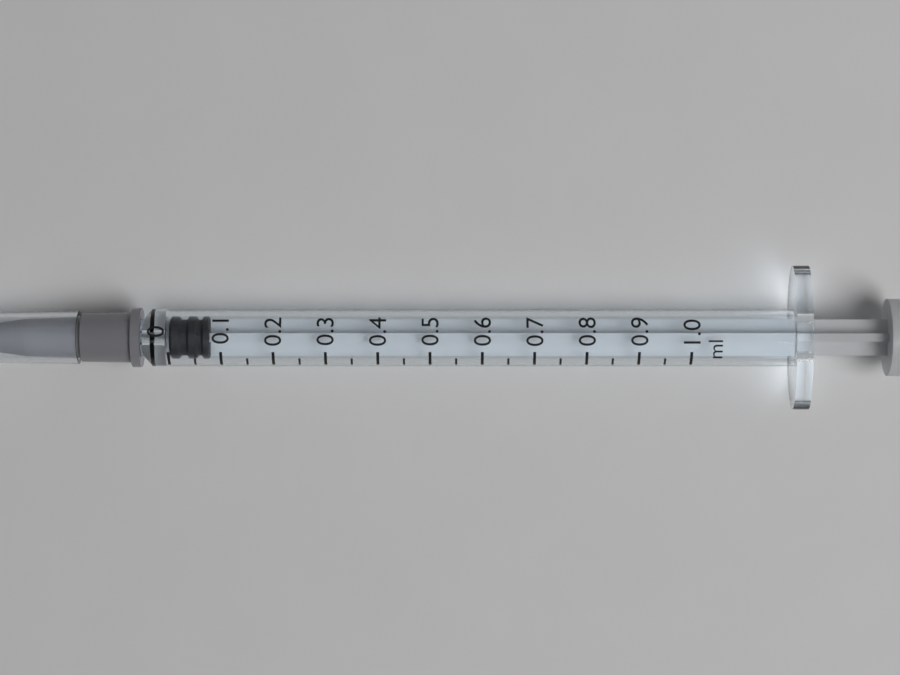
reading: 0.00 ml
